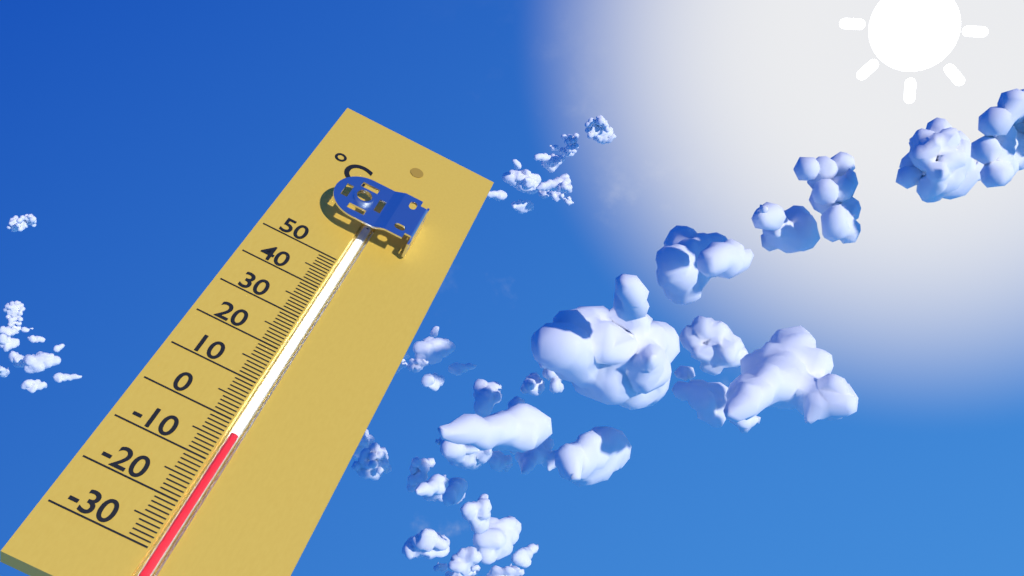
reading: -3 °C
